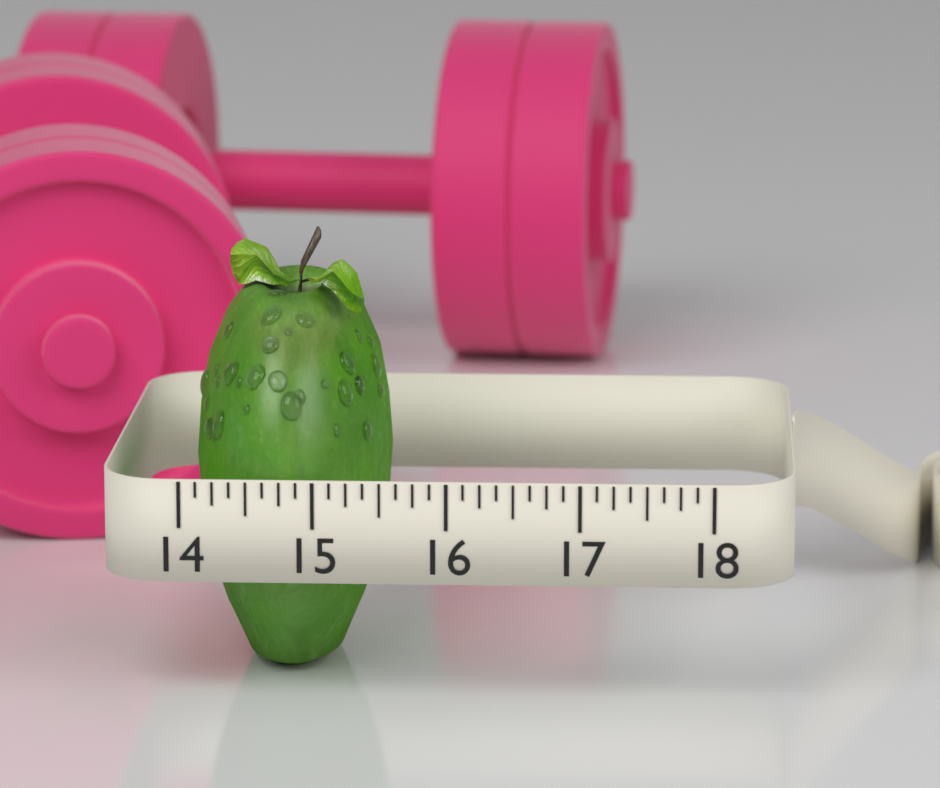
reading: 15.500 (no unit)
